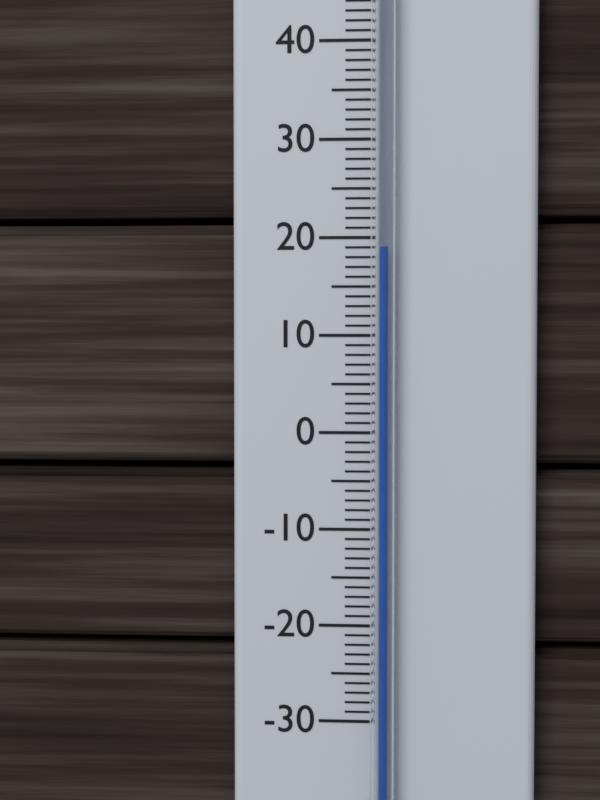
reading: 19 °C
